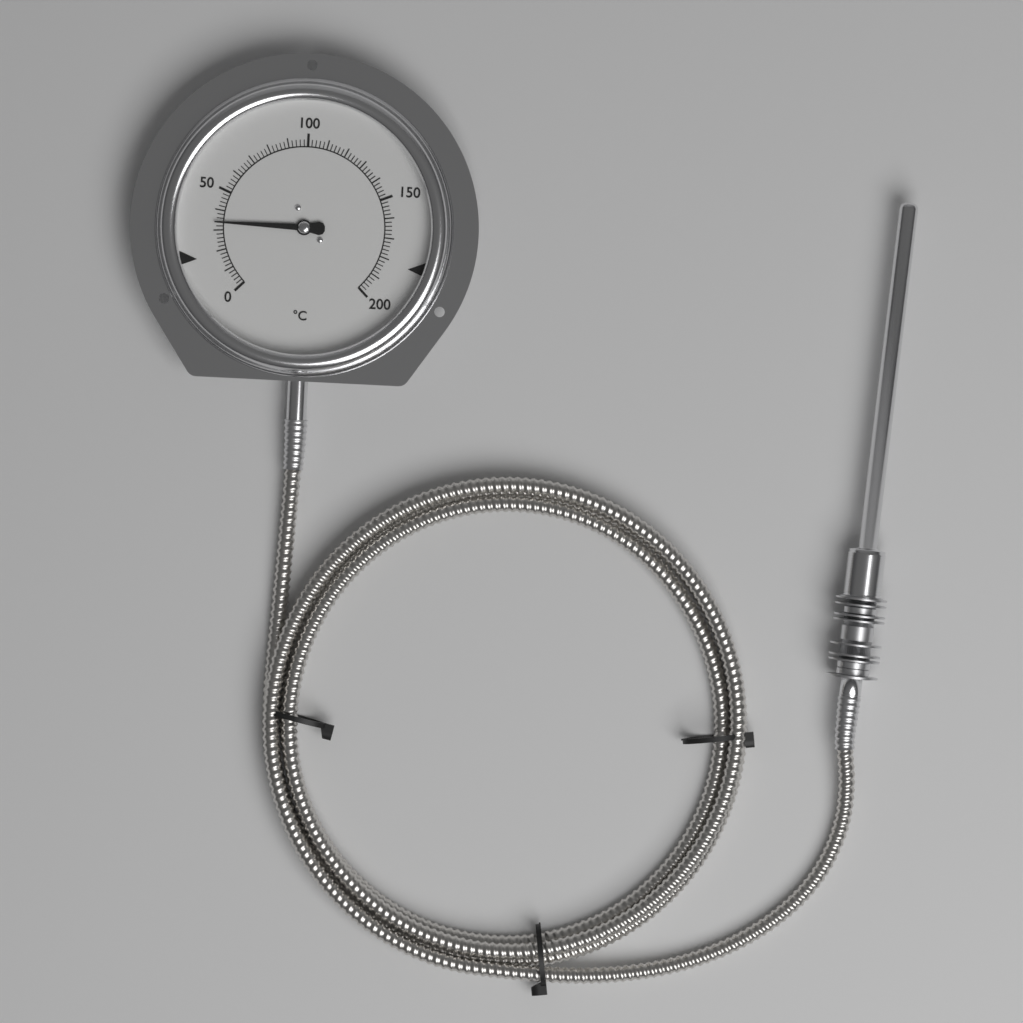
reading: 34 °C
